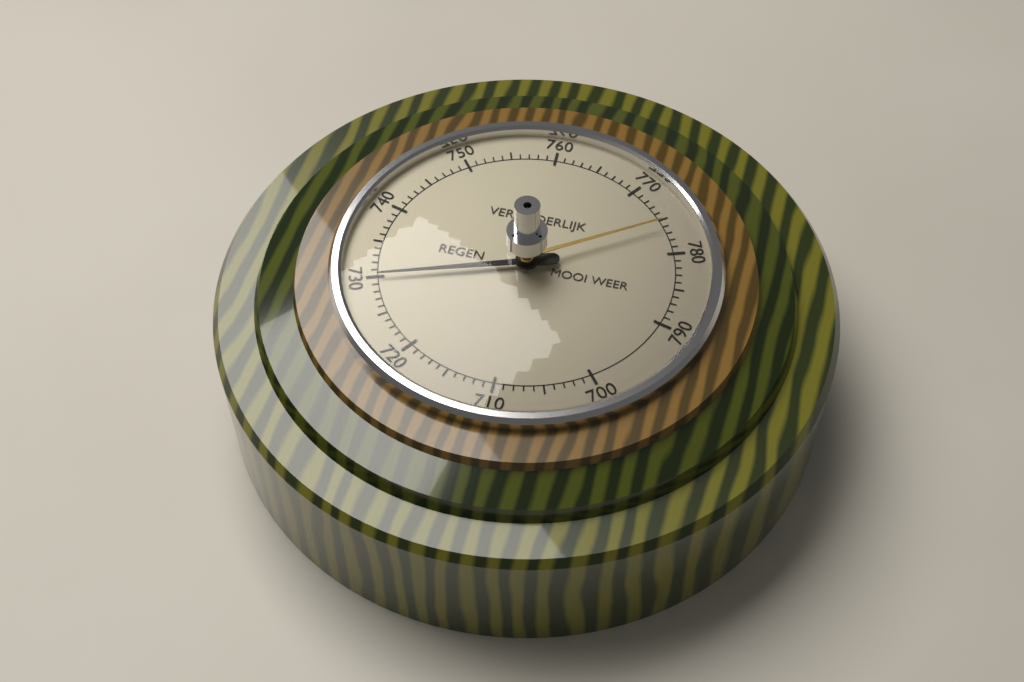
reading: 730 (no unit)
